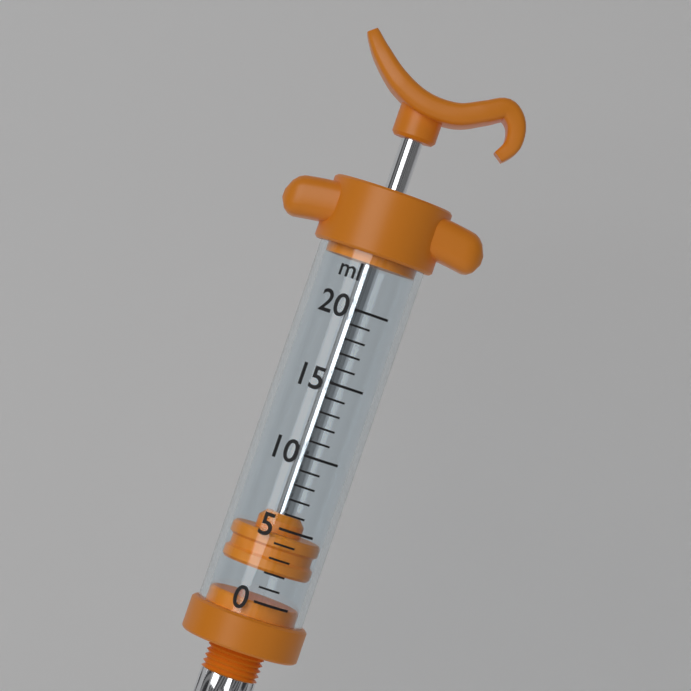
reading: 2 ml
